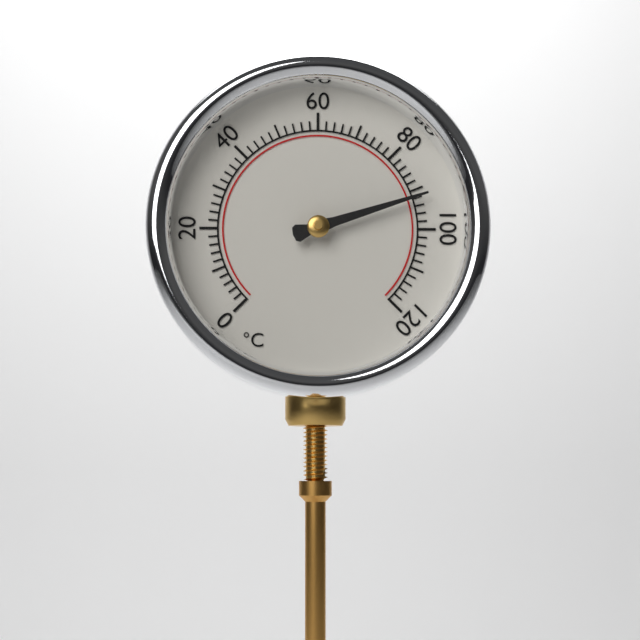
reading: 92 °C
